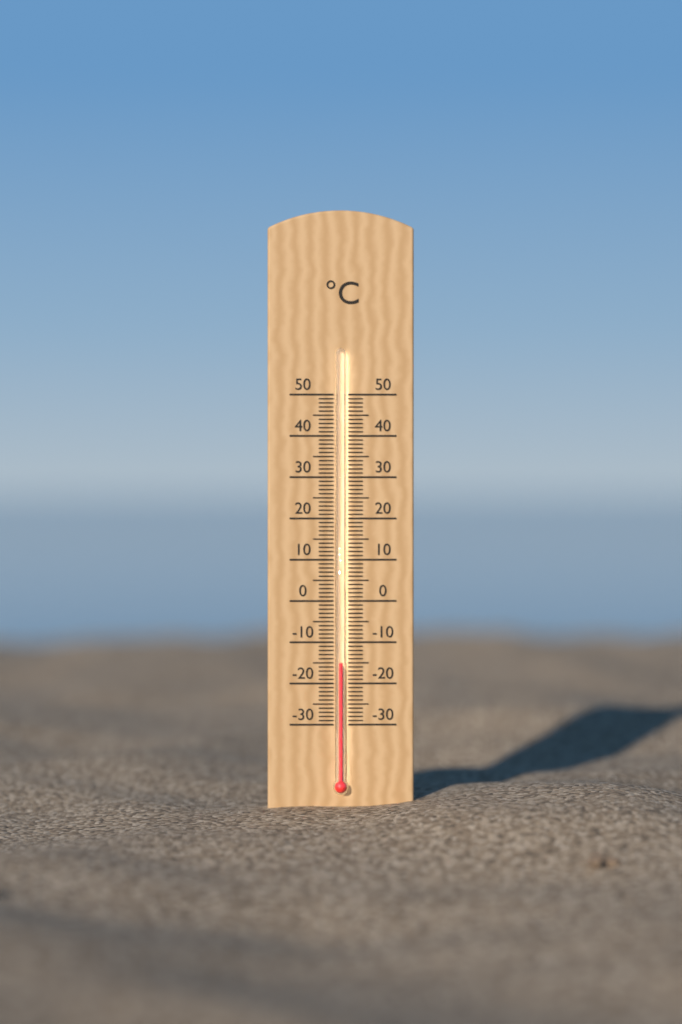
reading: -15 °C
